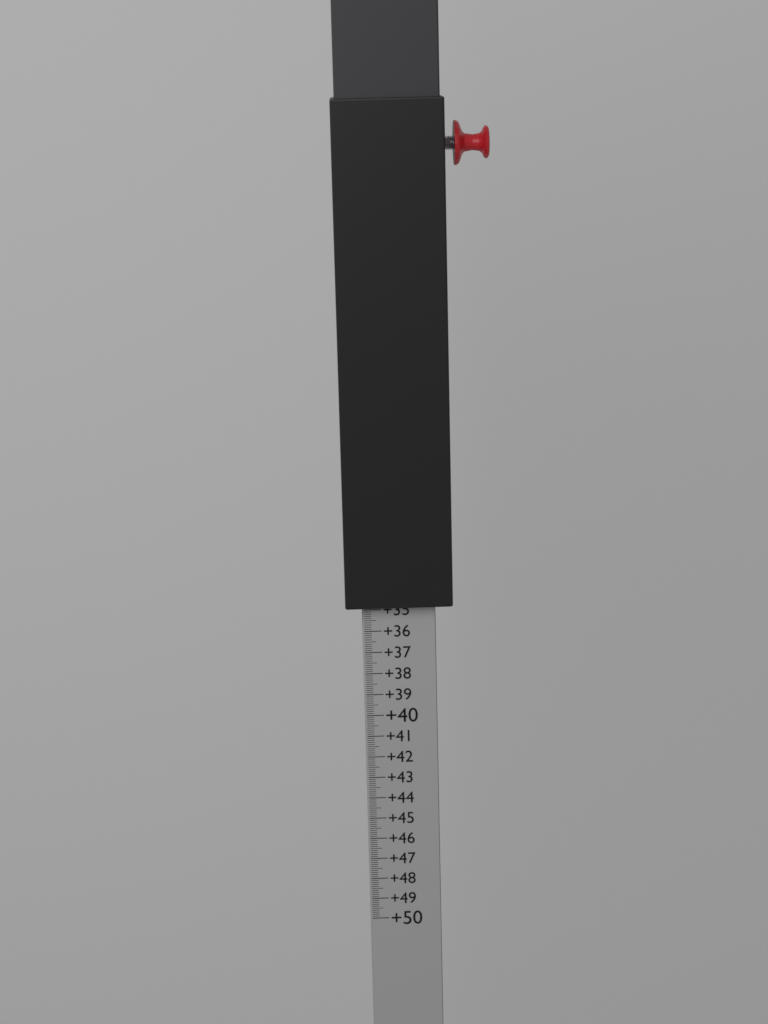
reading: 34.8 (no unit)
